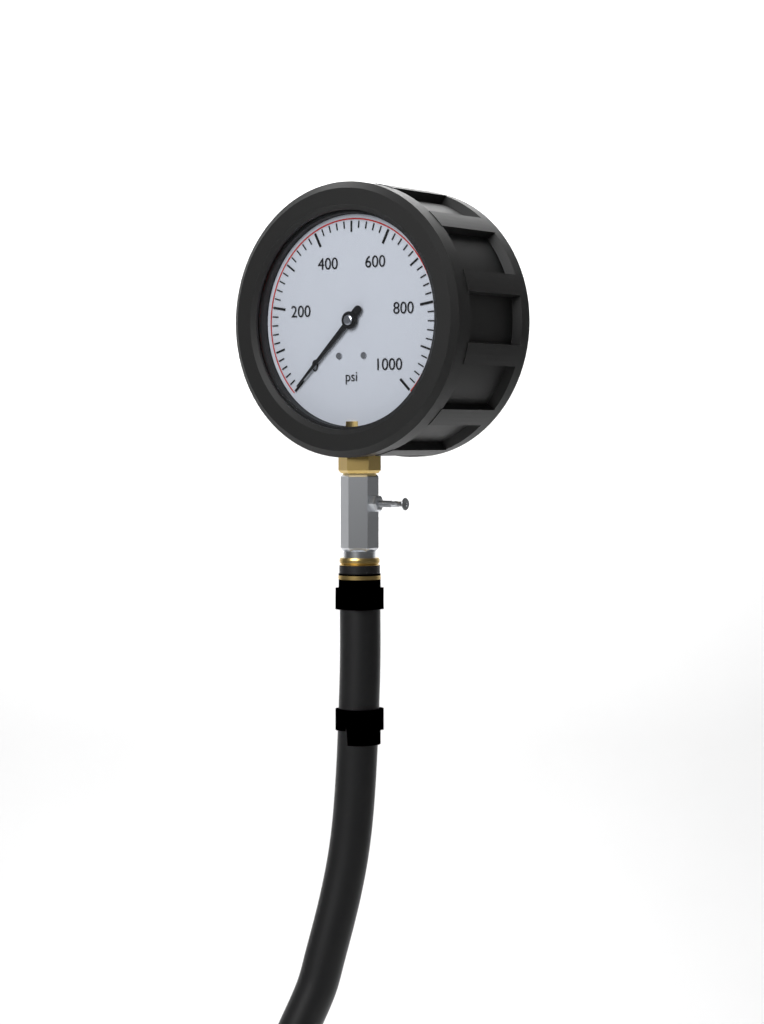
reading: 0 psi
